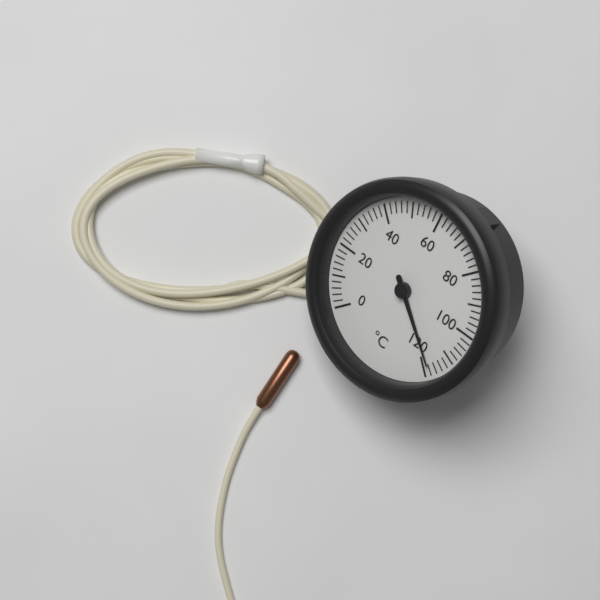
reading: 118 °C
